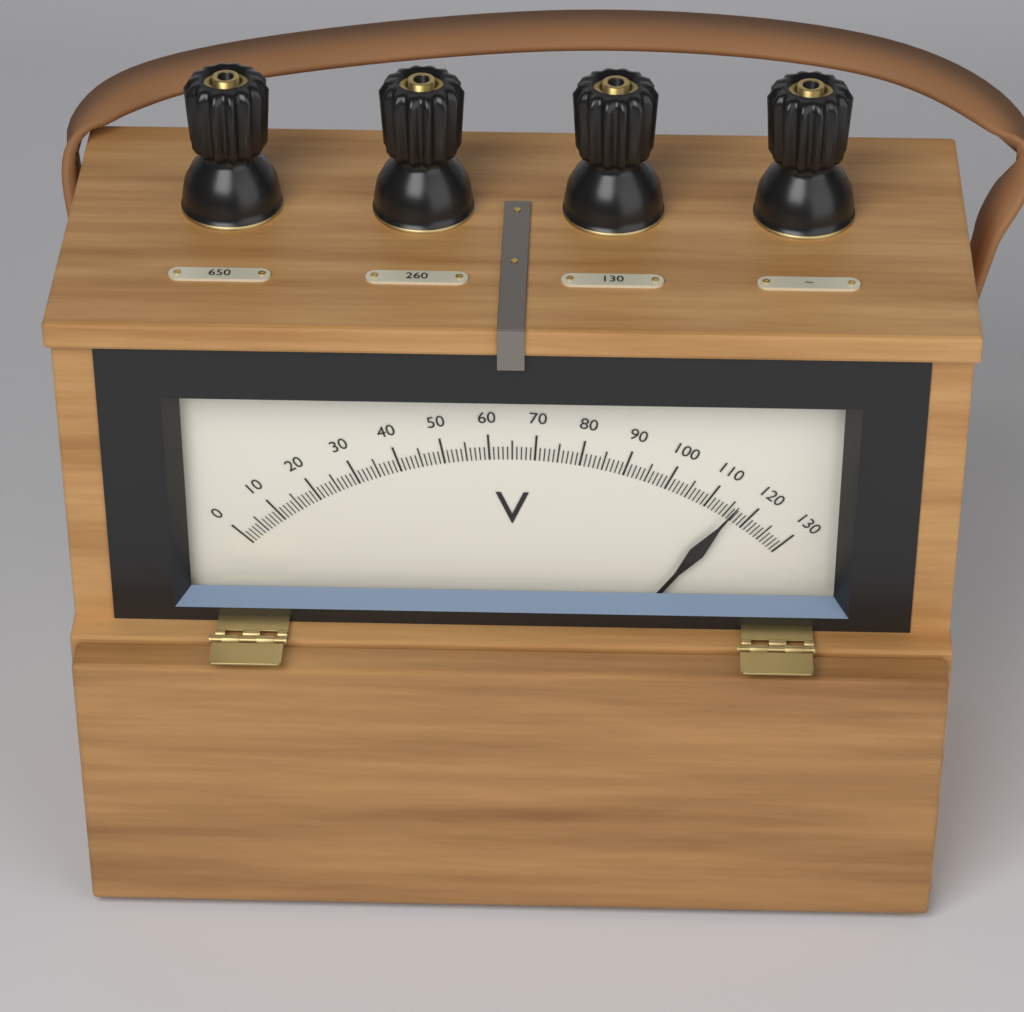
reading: 116 V
